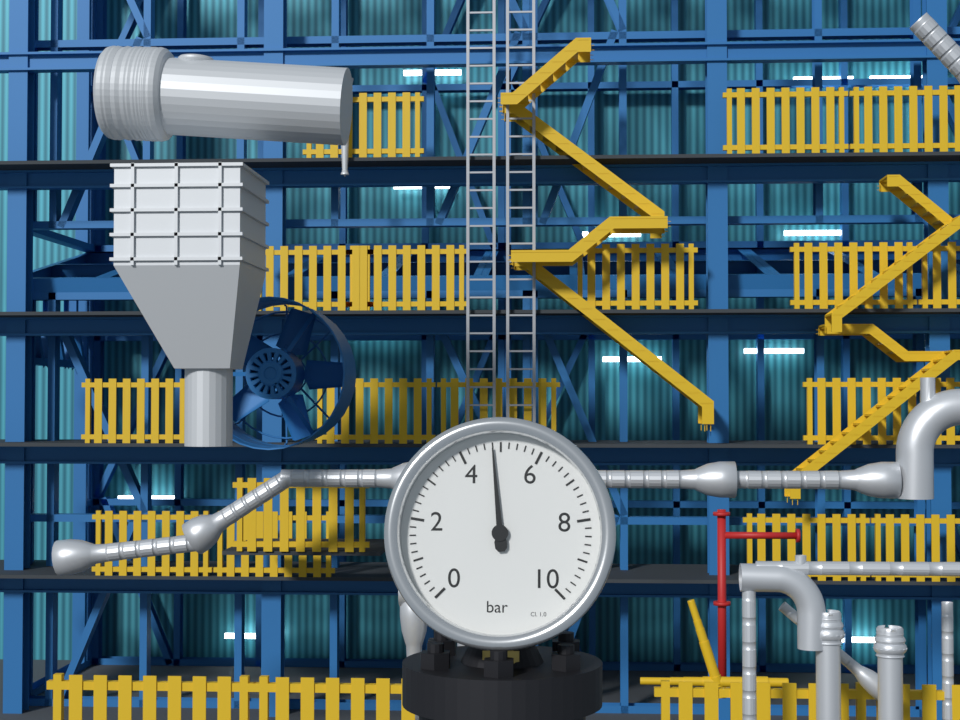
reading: 4.8 bar
